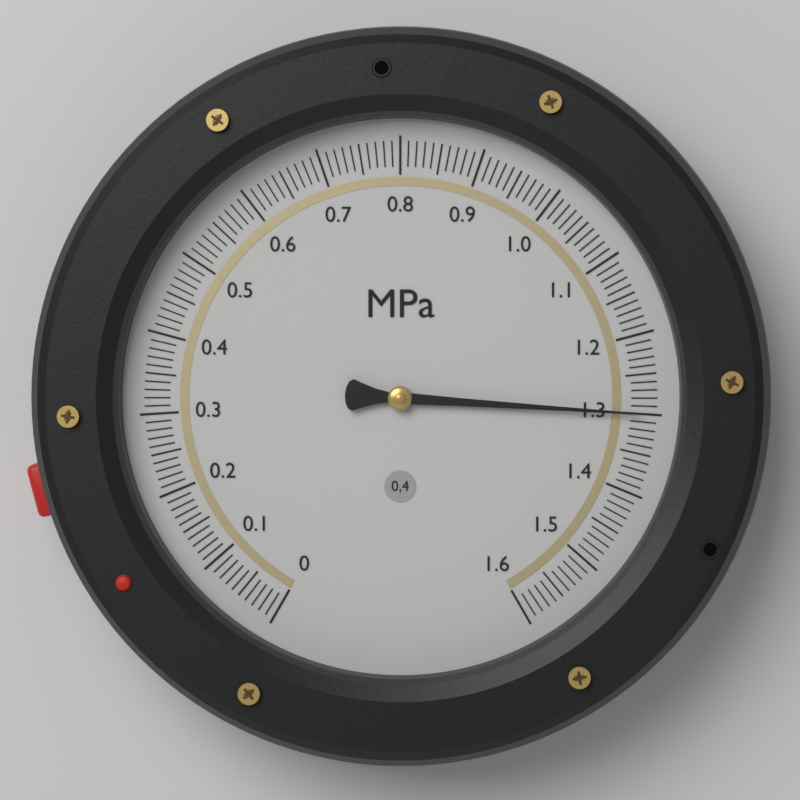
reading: 1.30 MPa
